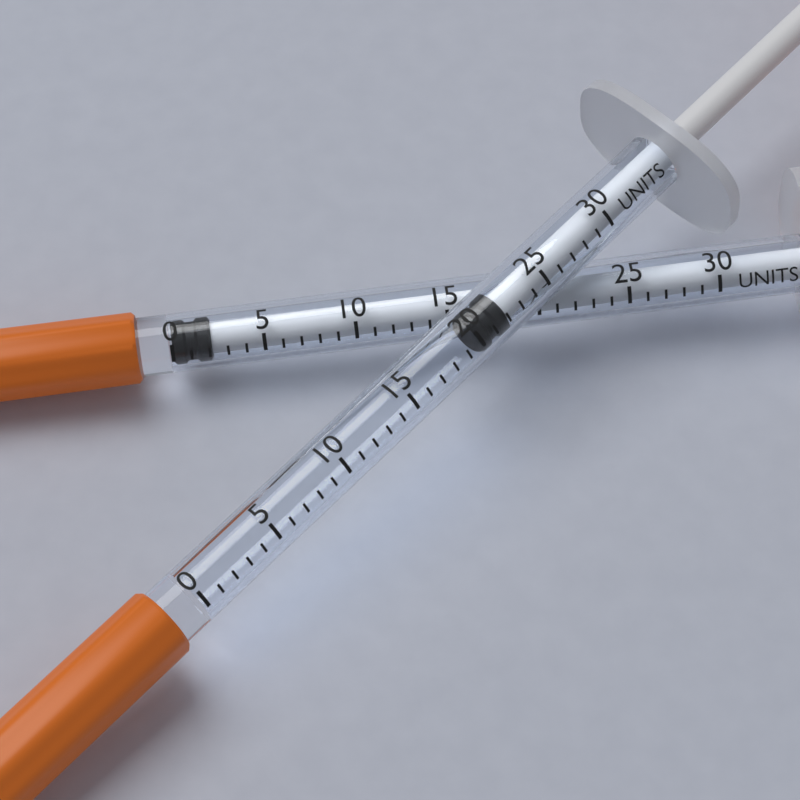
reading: 20 units
